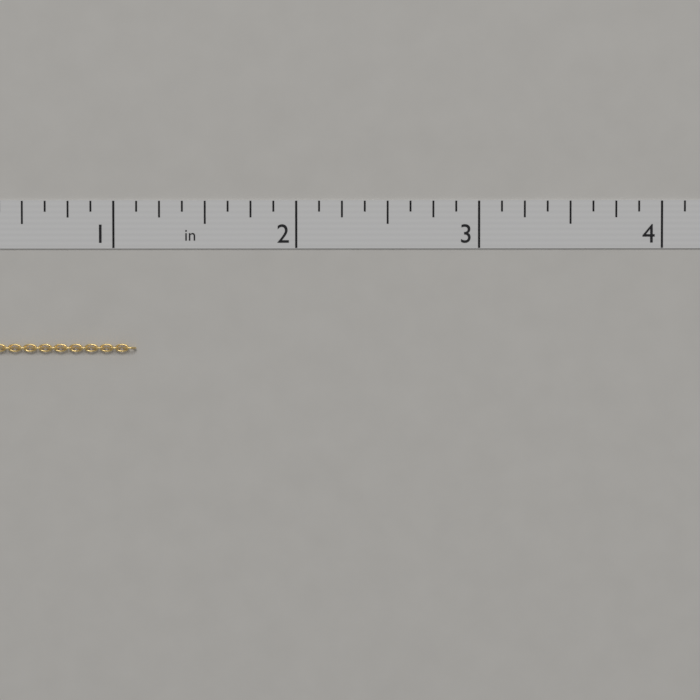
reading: 1.125 in
